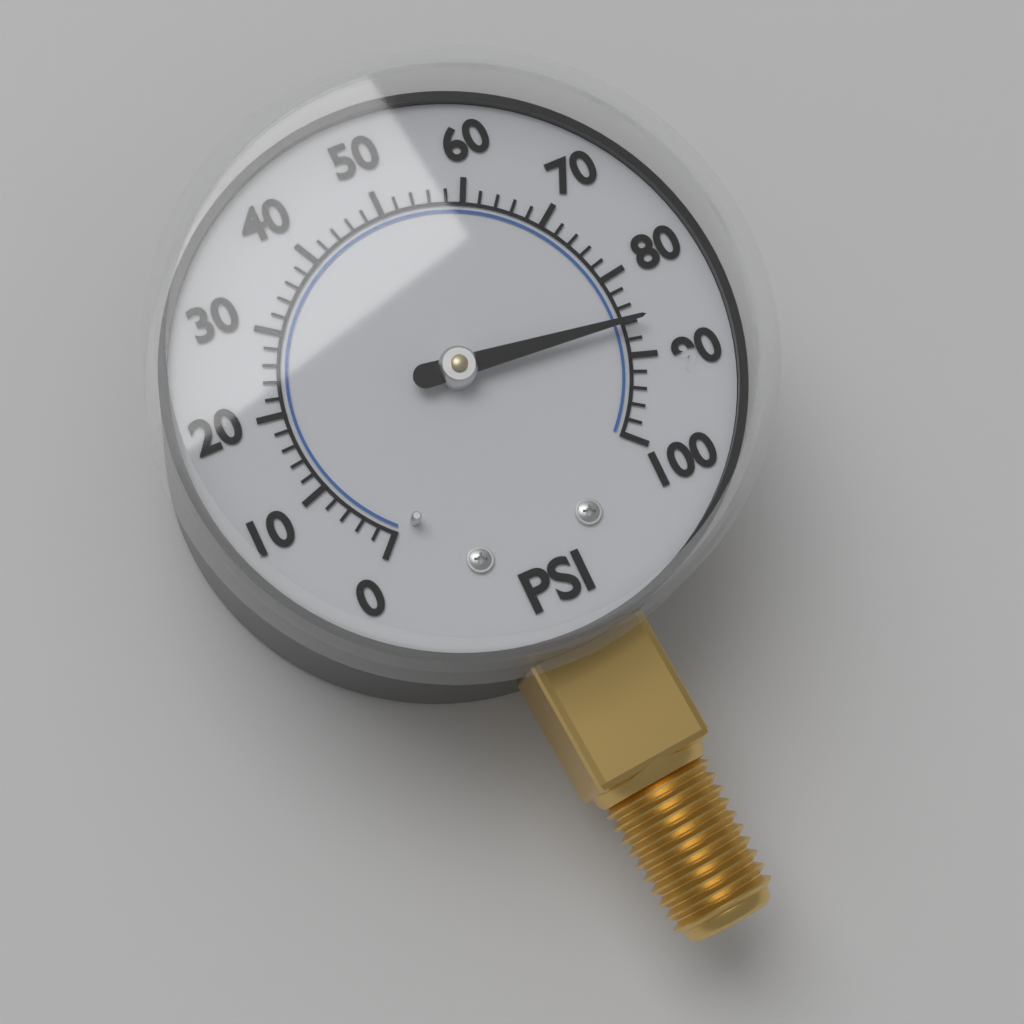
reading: 86 psi
